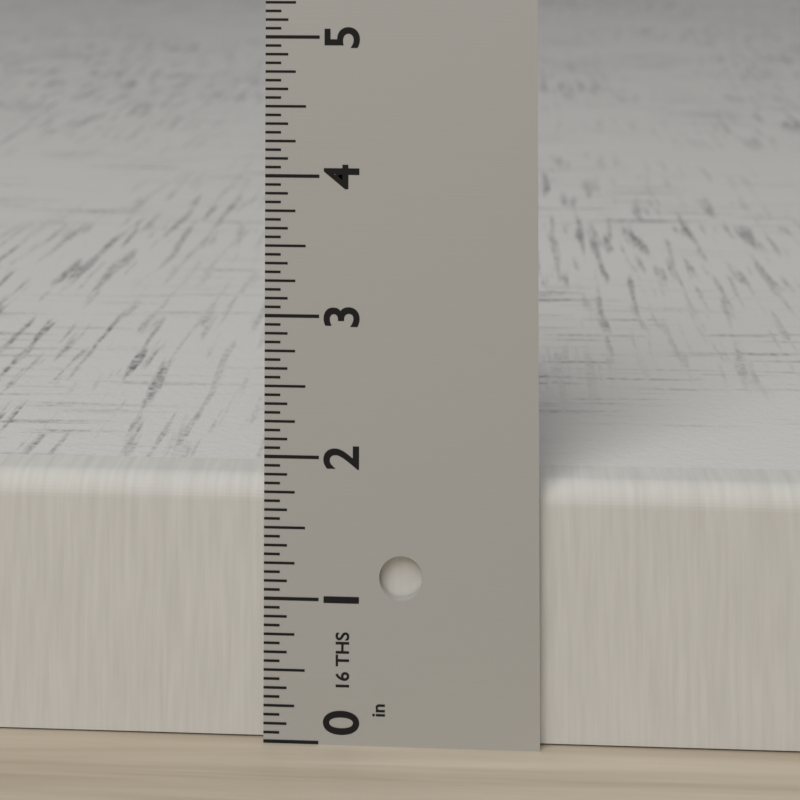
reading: 1.8125 in
